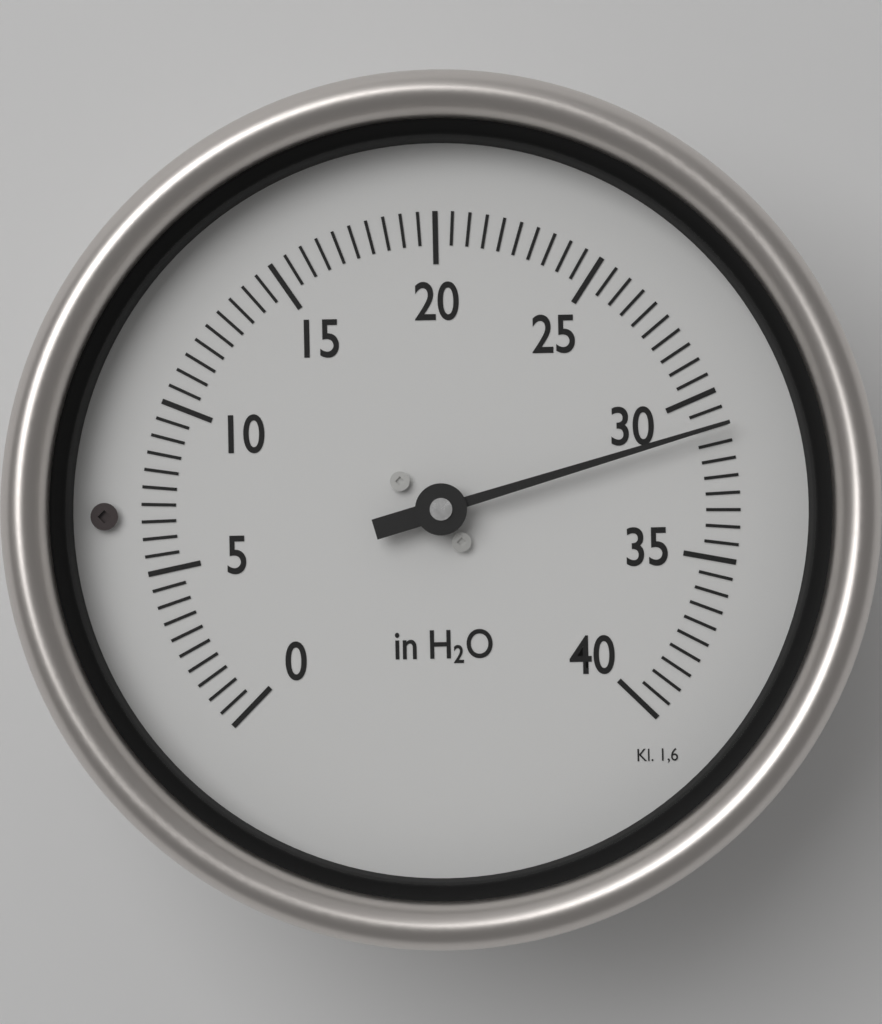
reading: 31.0 in H2O
